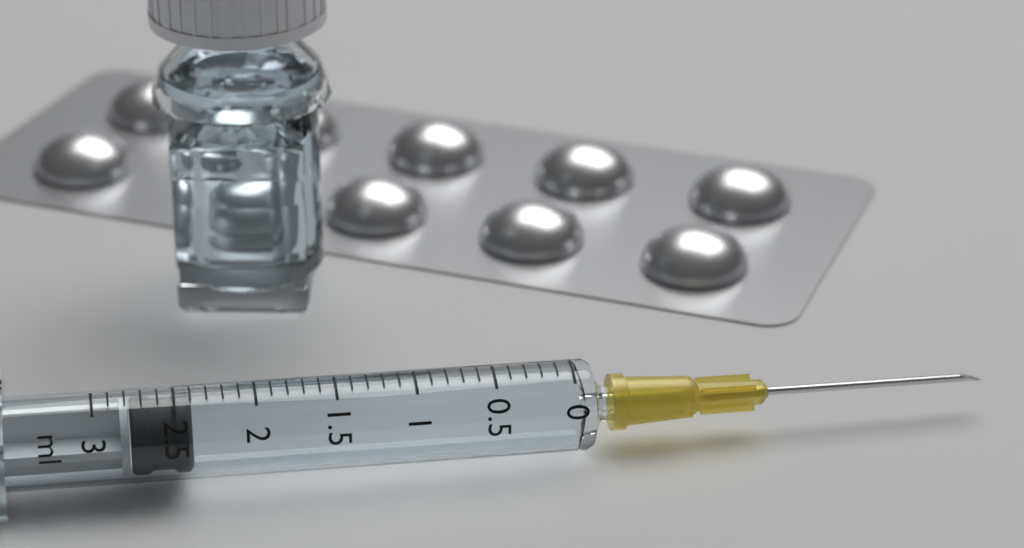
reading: 2.4 ml
